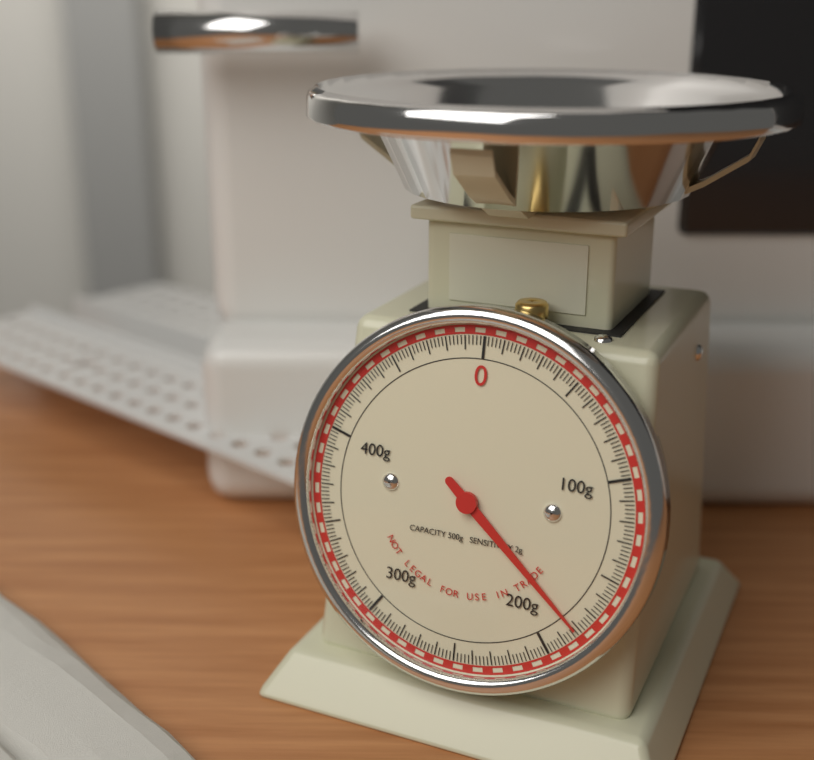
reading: 182 g
